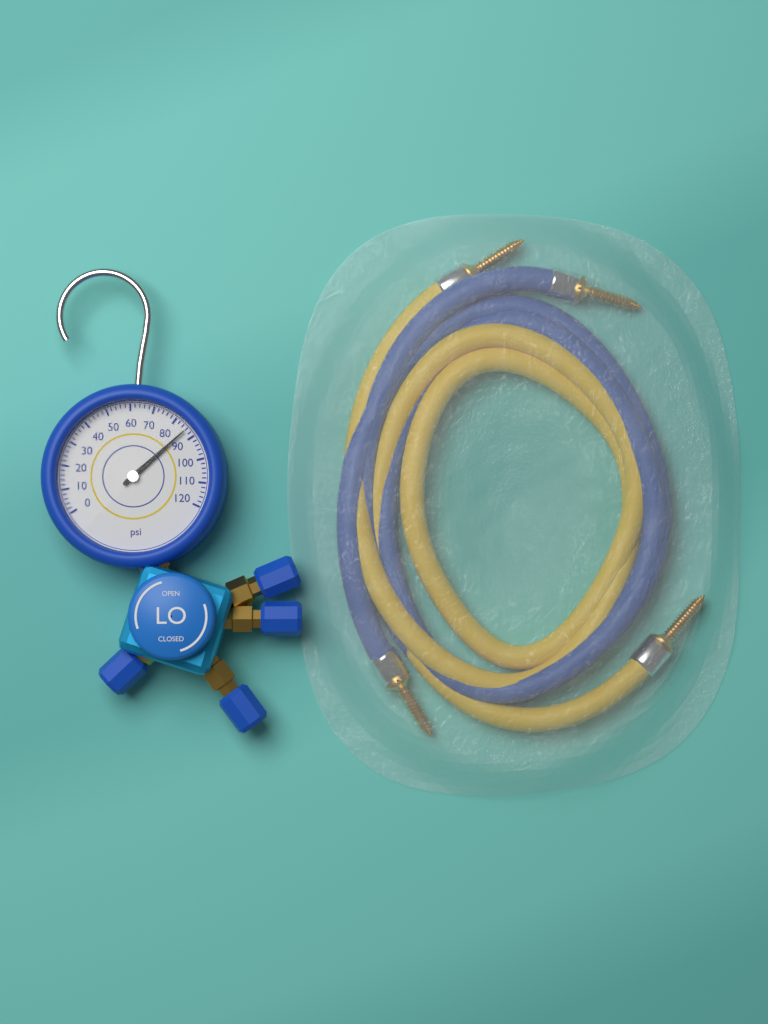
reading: 86 psi
